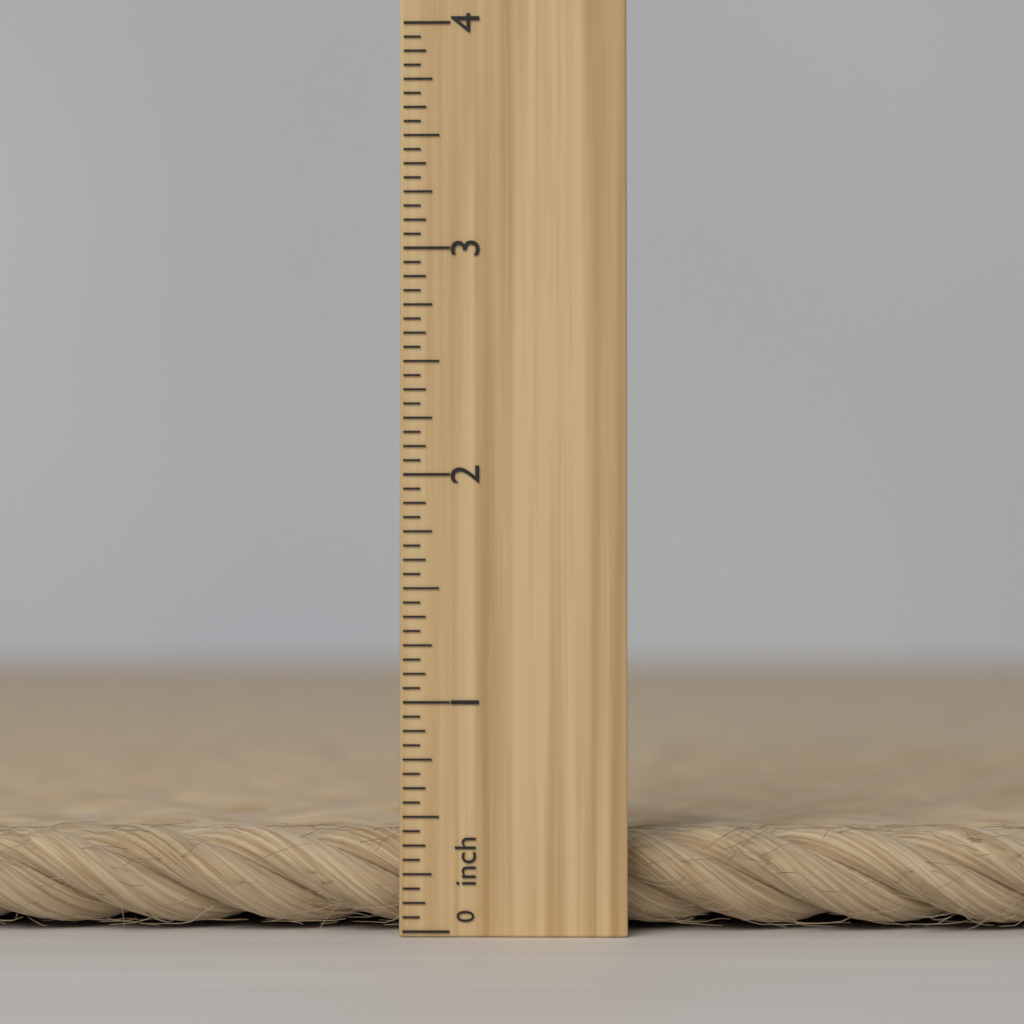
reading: 0.4375 inch
